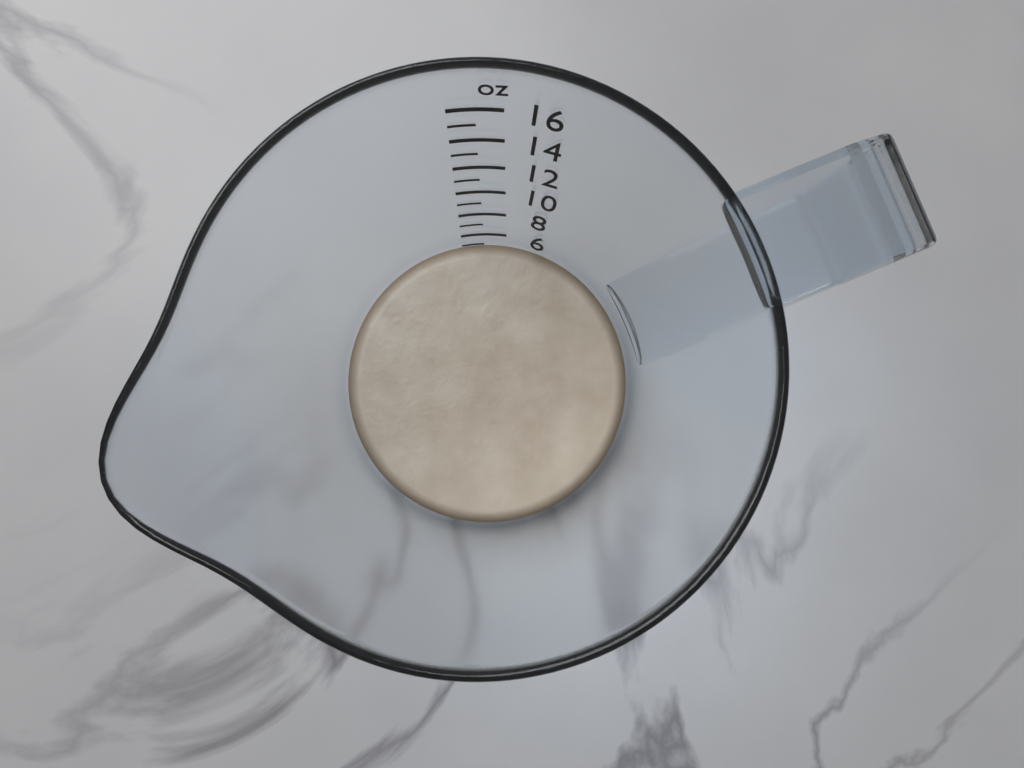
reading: 5 oz
